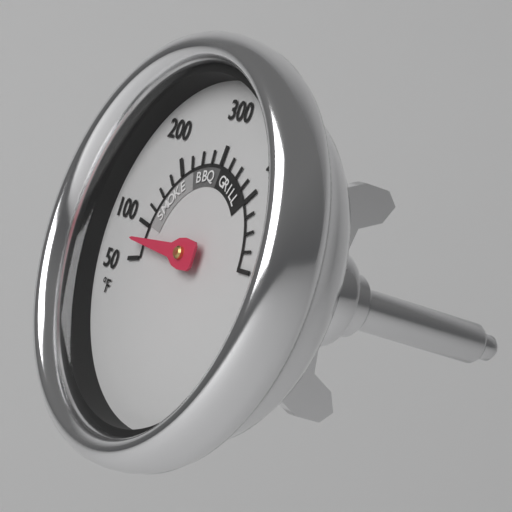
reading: 75 °F
